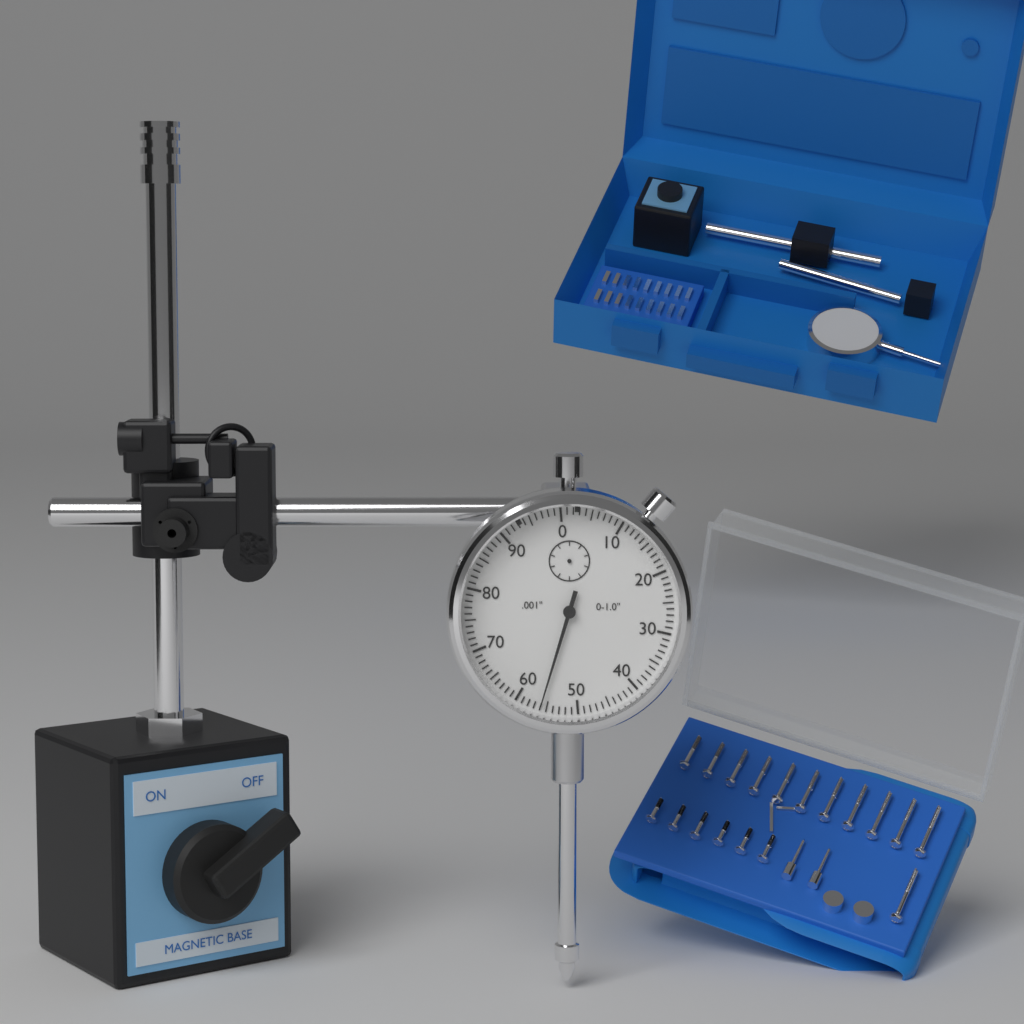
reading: 0.056 in
